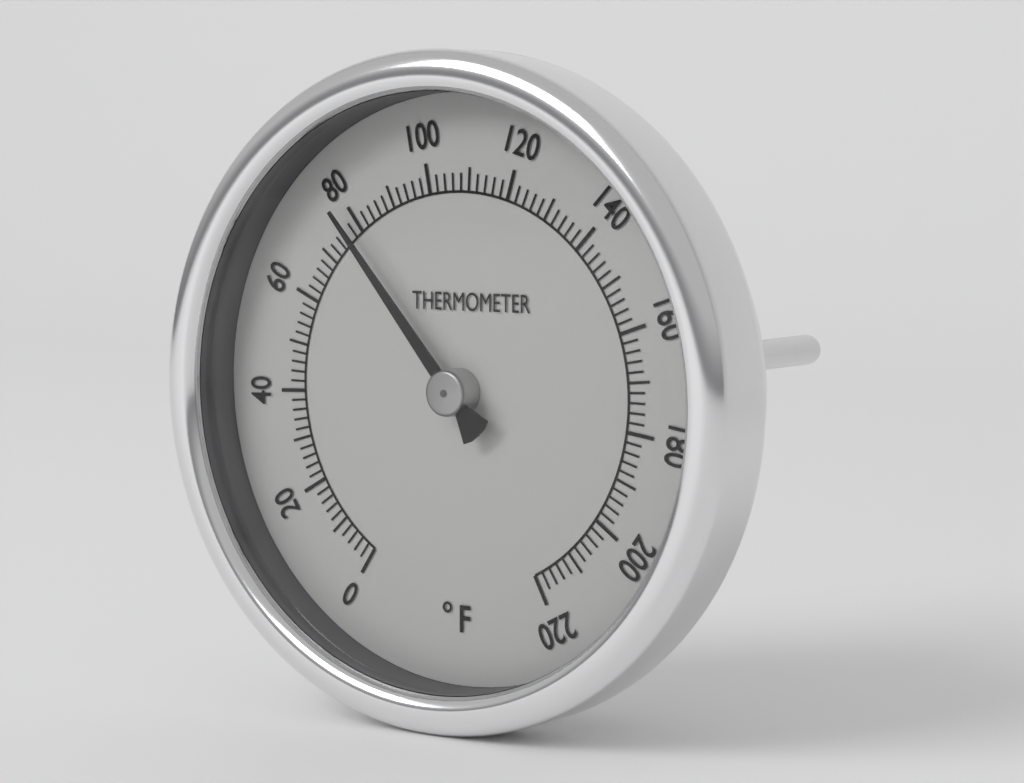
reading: 78 °F
